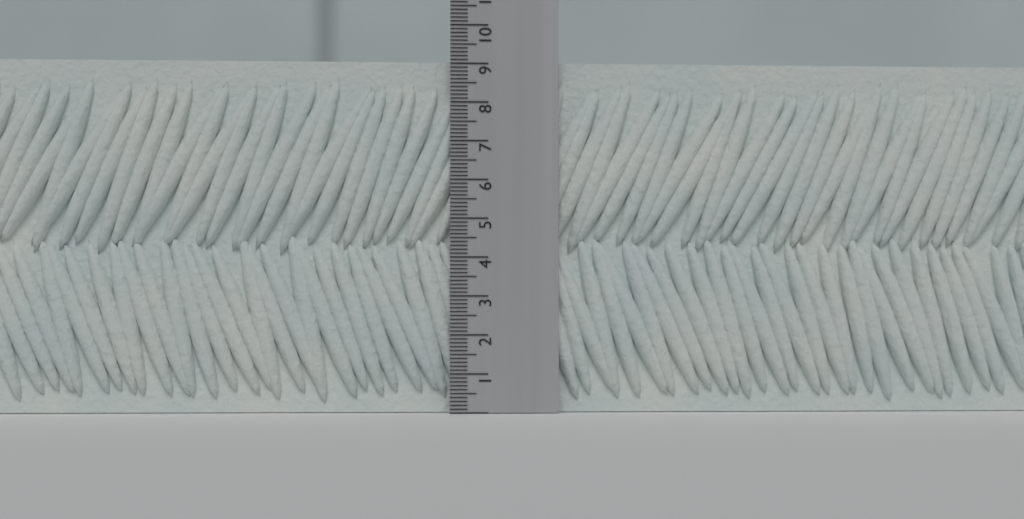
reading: 9.1 (no unit)
